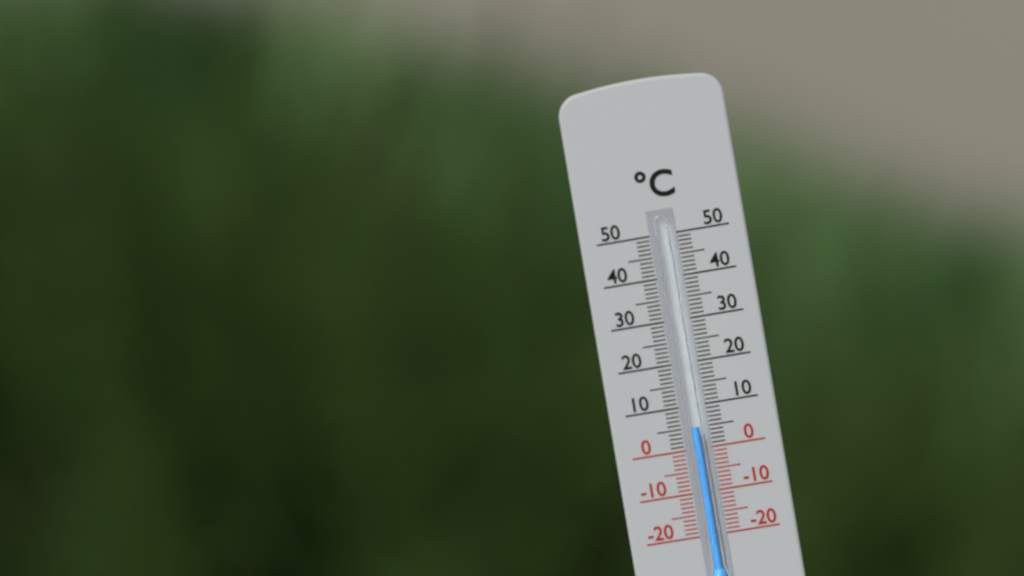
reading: 5 °C
